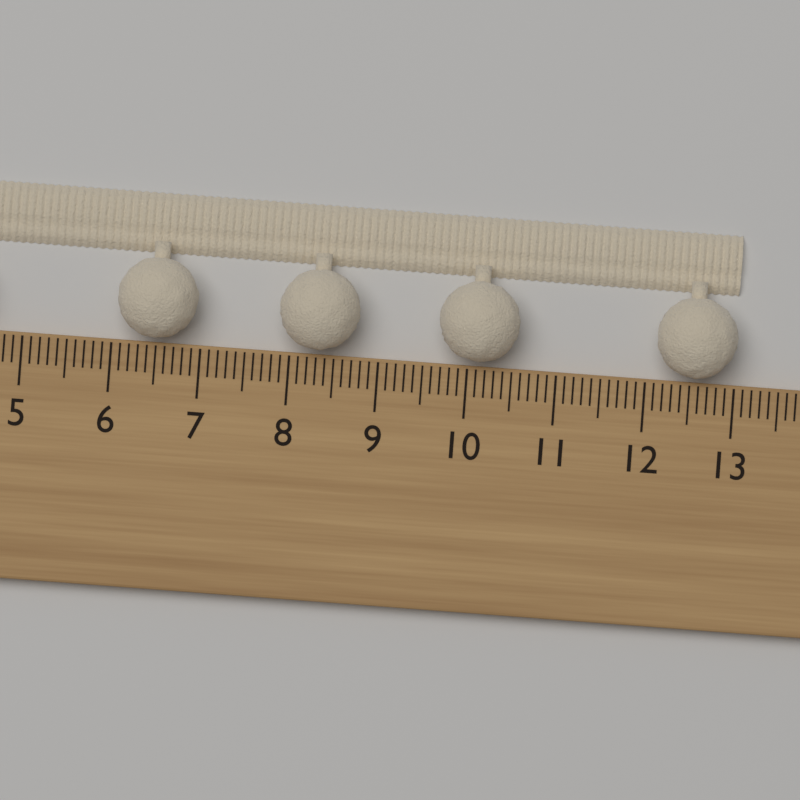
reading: 13.0 cm
